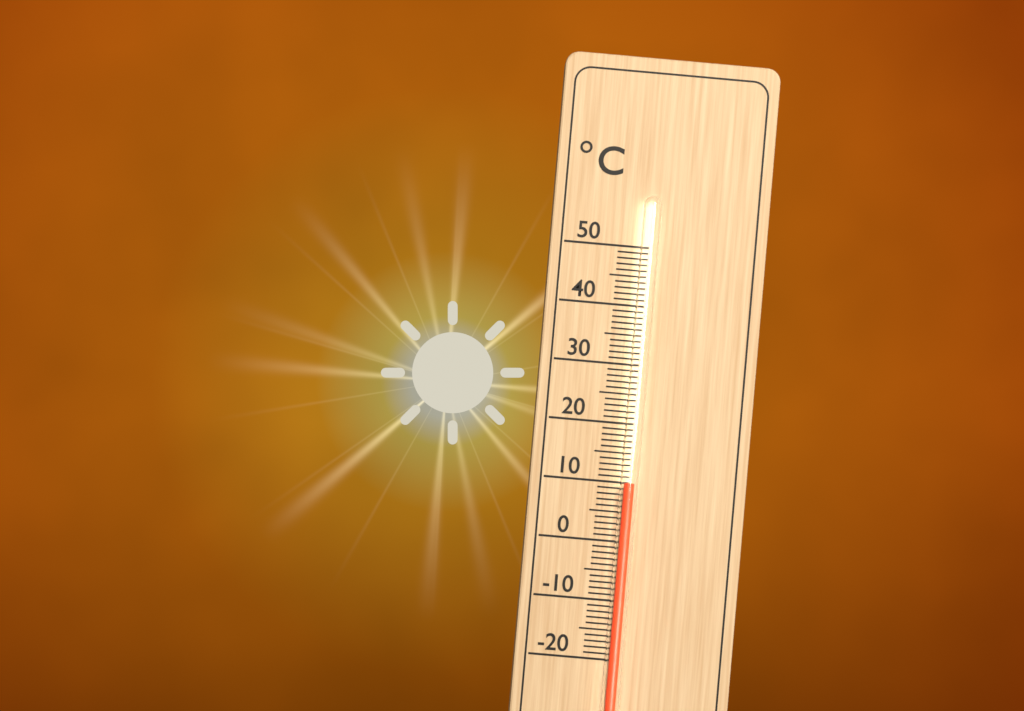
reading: 10 °C
